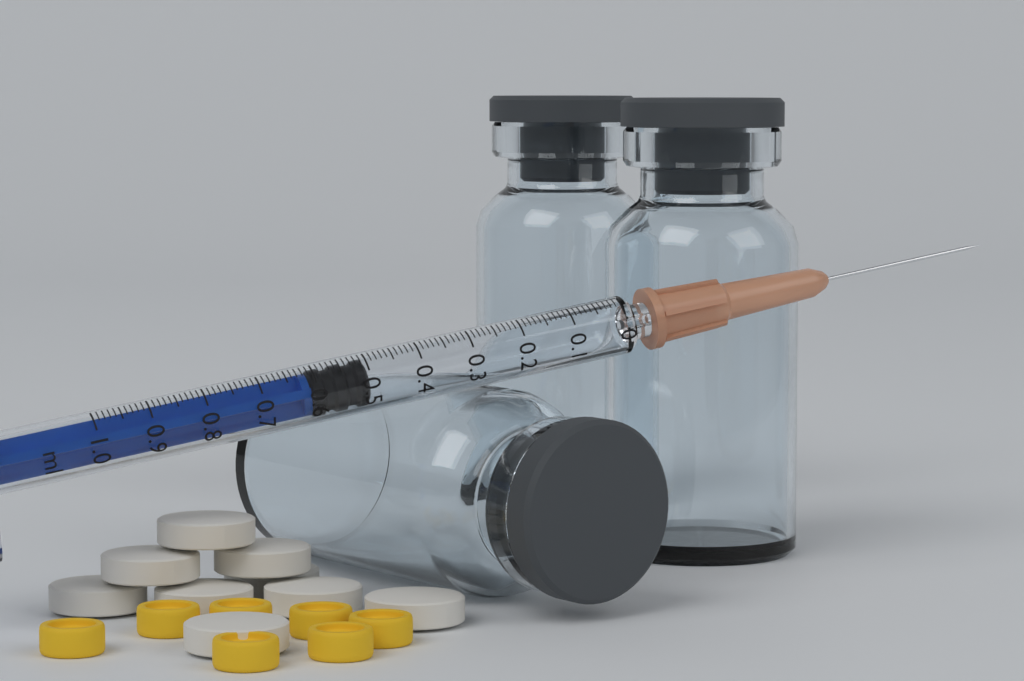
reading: 0.50 ml
